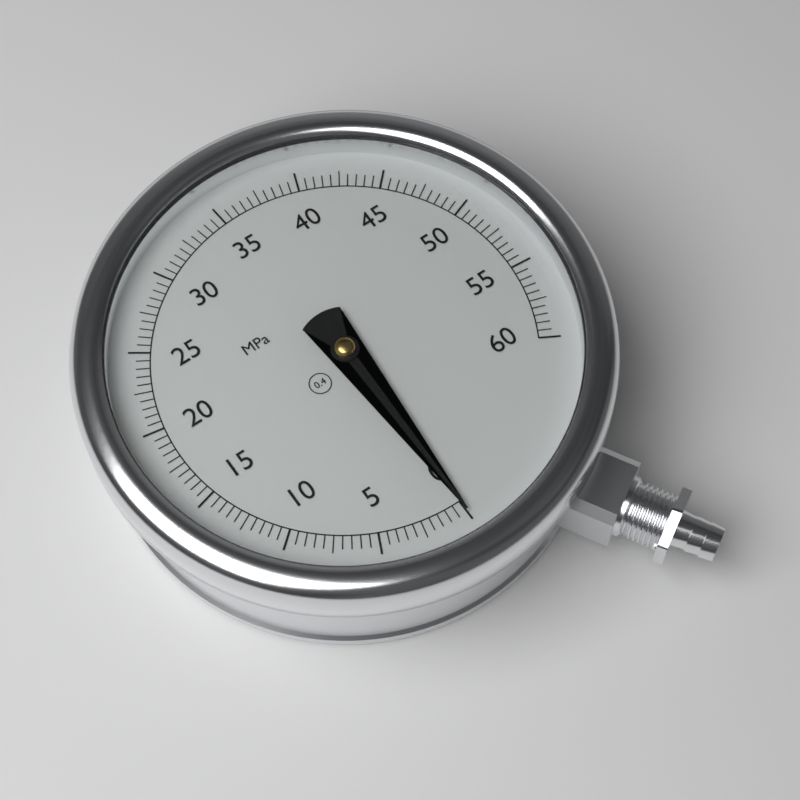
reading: 0.0 MPa
